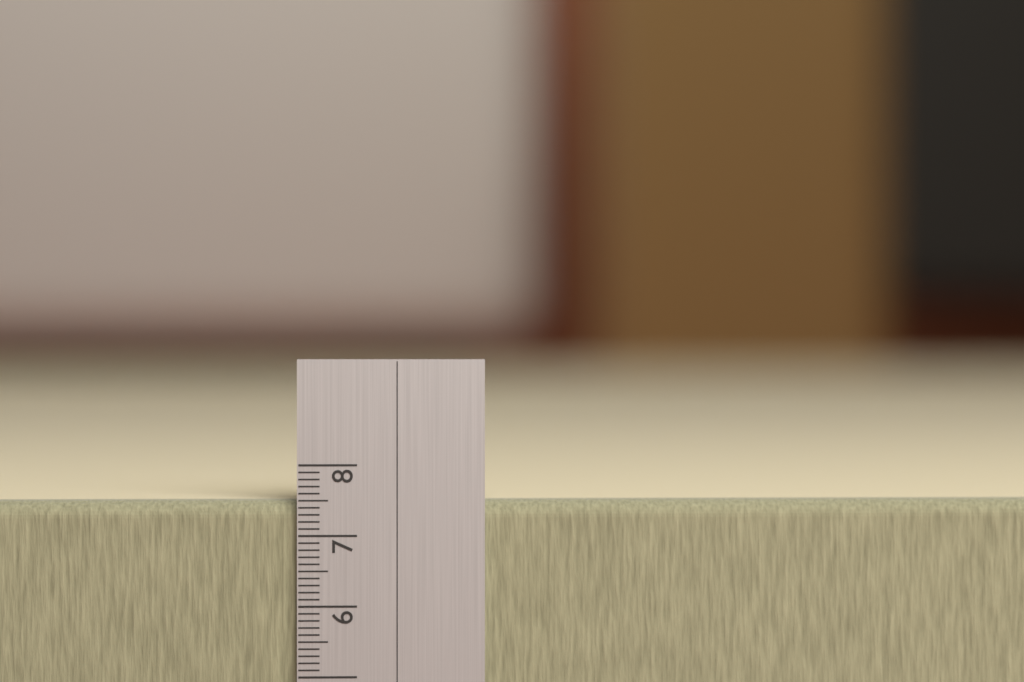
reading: 7.5 cm
